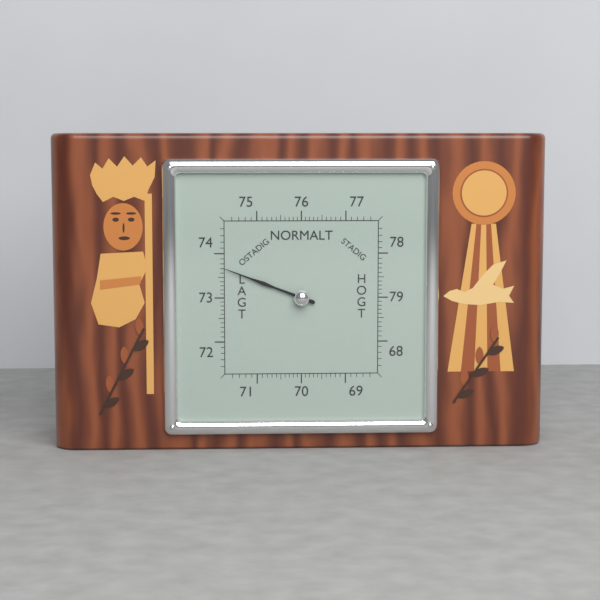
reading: 73.7 (no unit)
